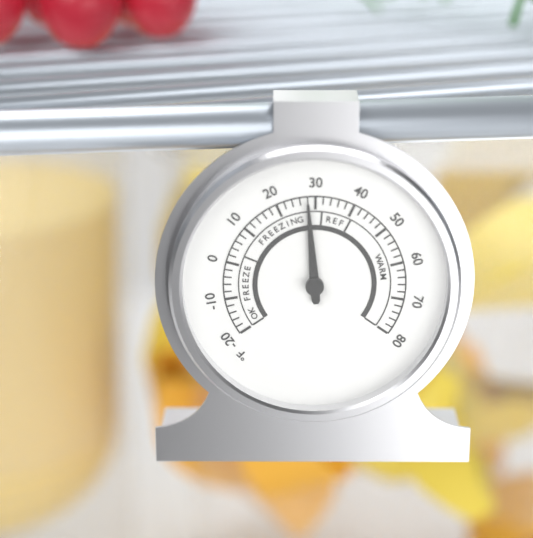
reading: 28 °F
